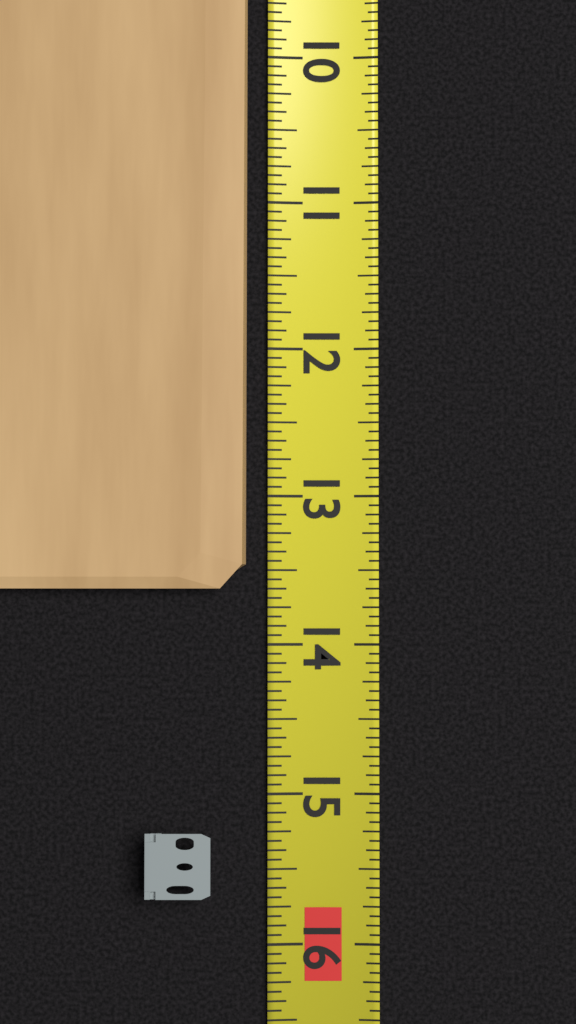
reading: 13.6250 (no unit)
